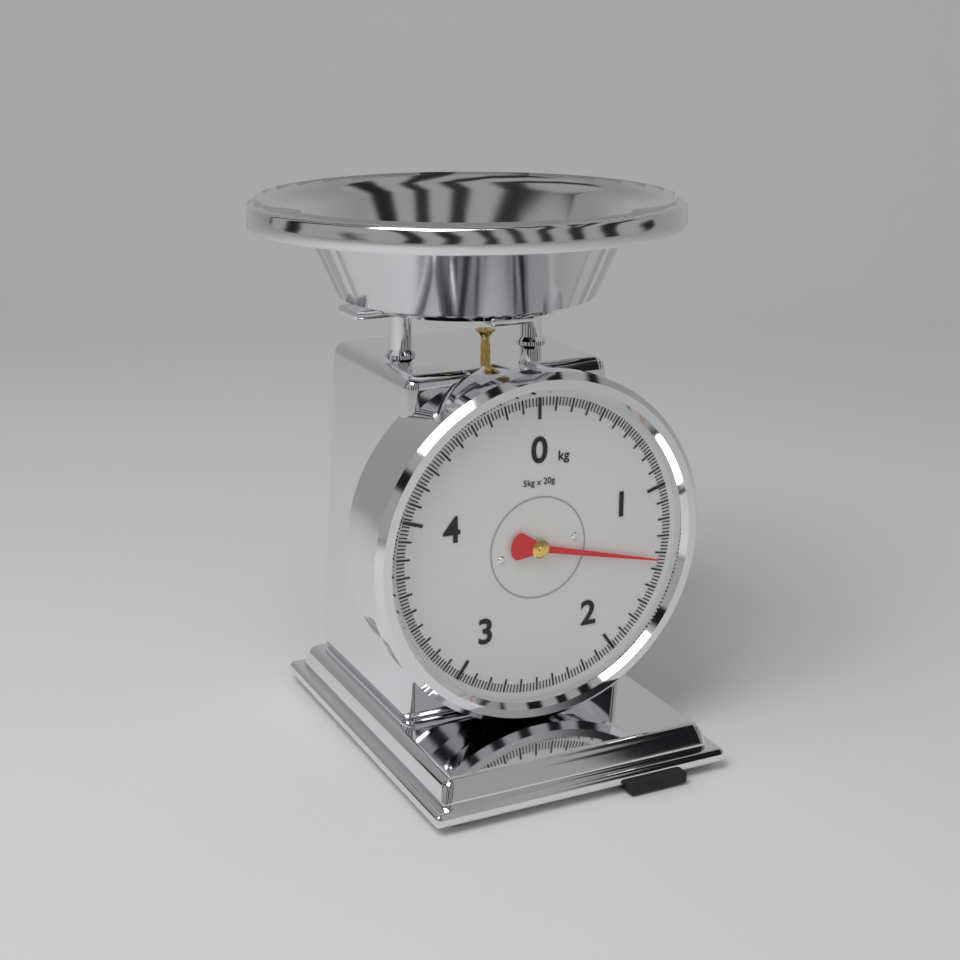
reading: 1.44 kg
